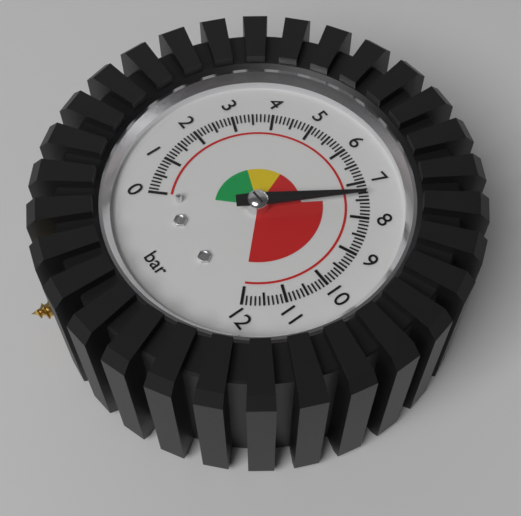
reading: 7.4 bar
